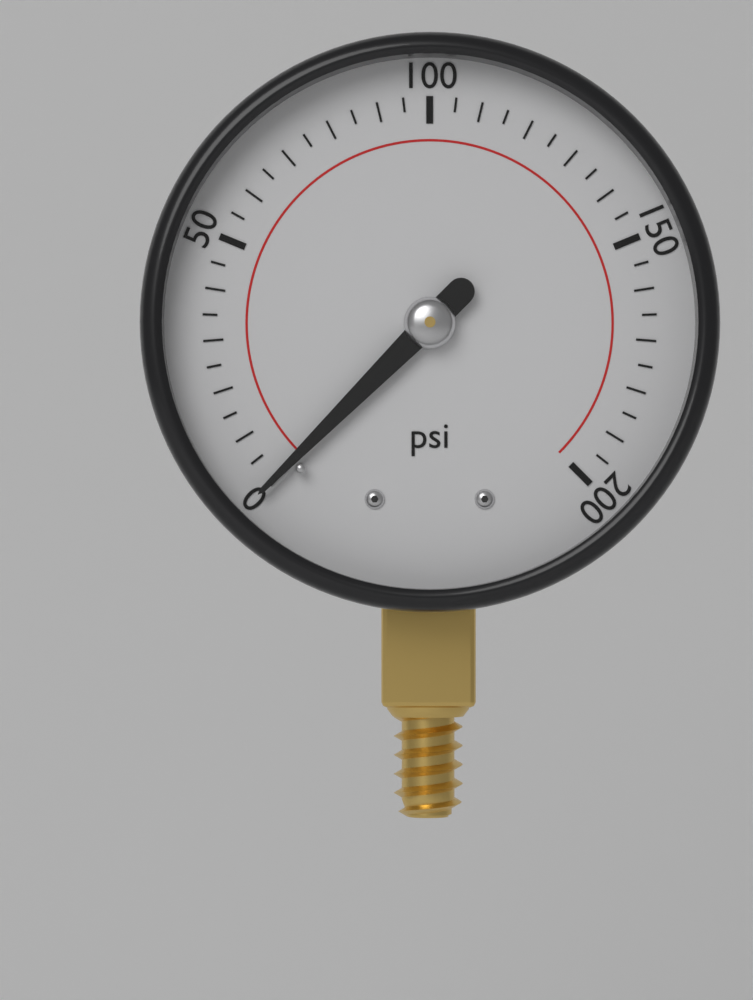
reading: 0 psi
